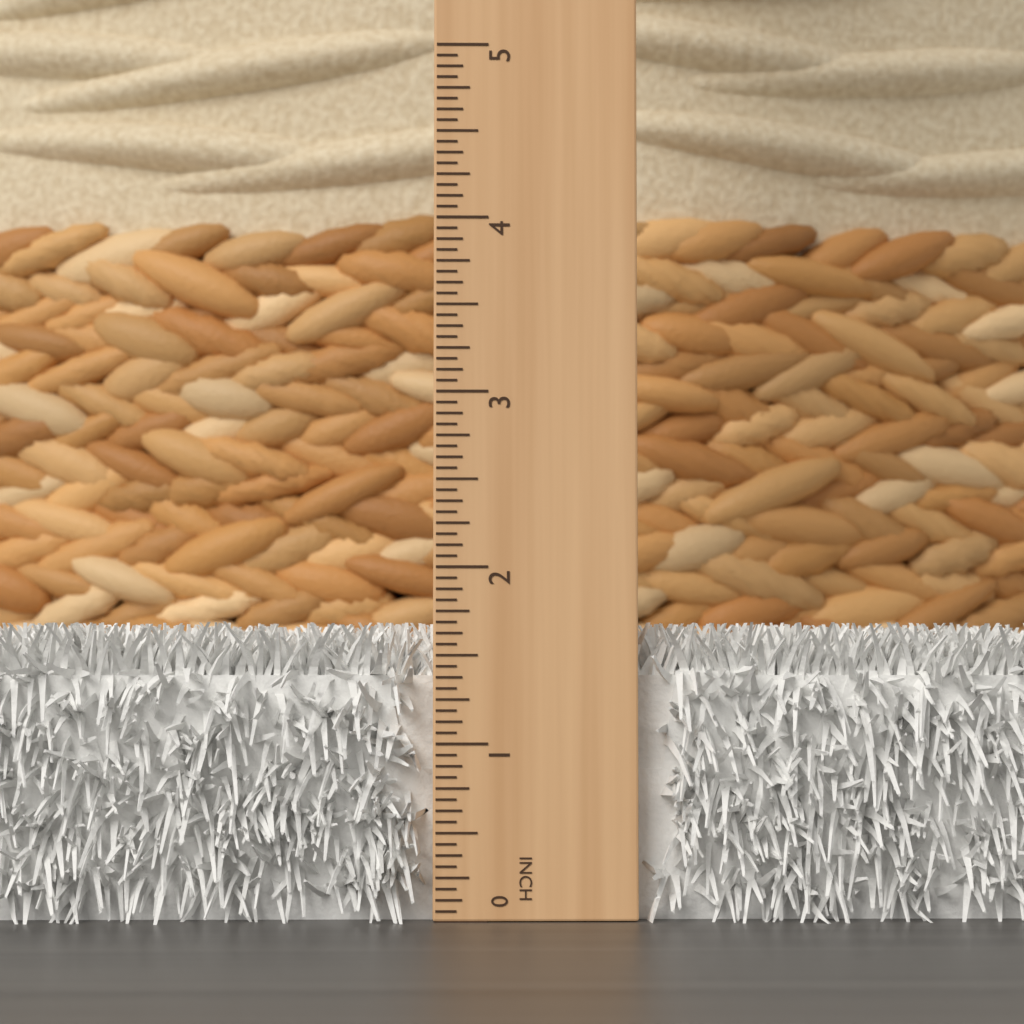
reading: 1.6875 in
